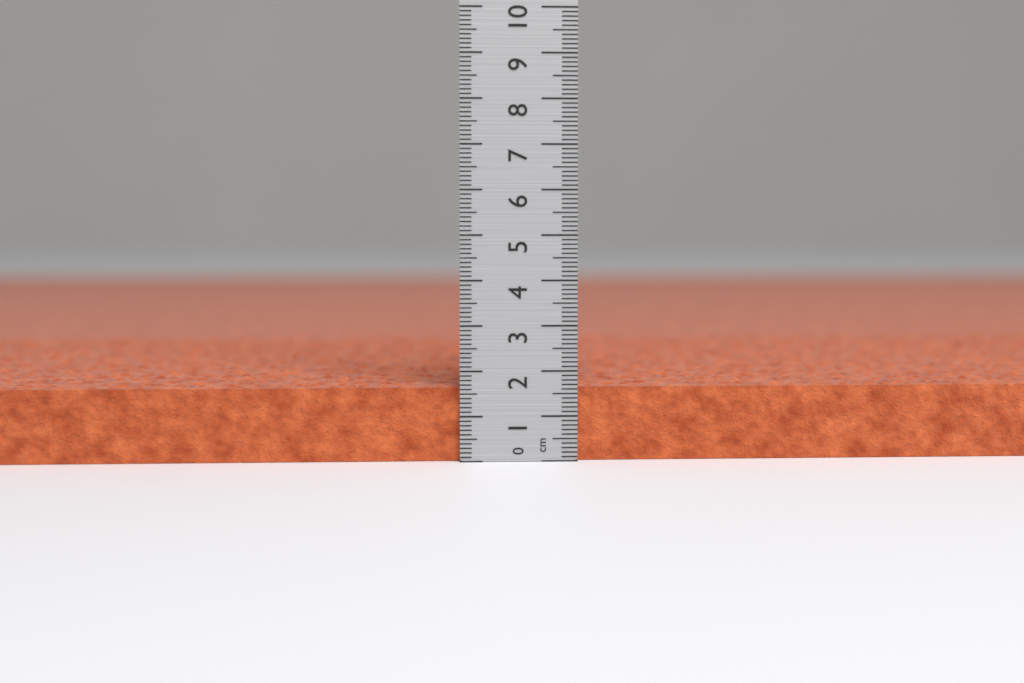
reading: 1.7 cm
